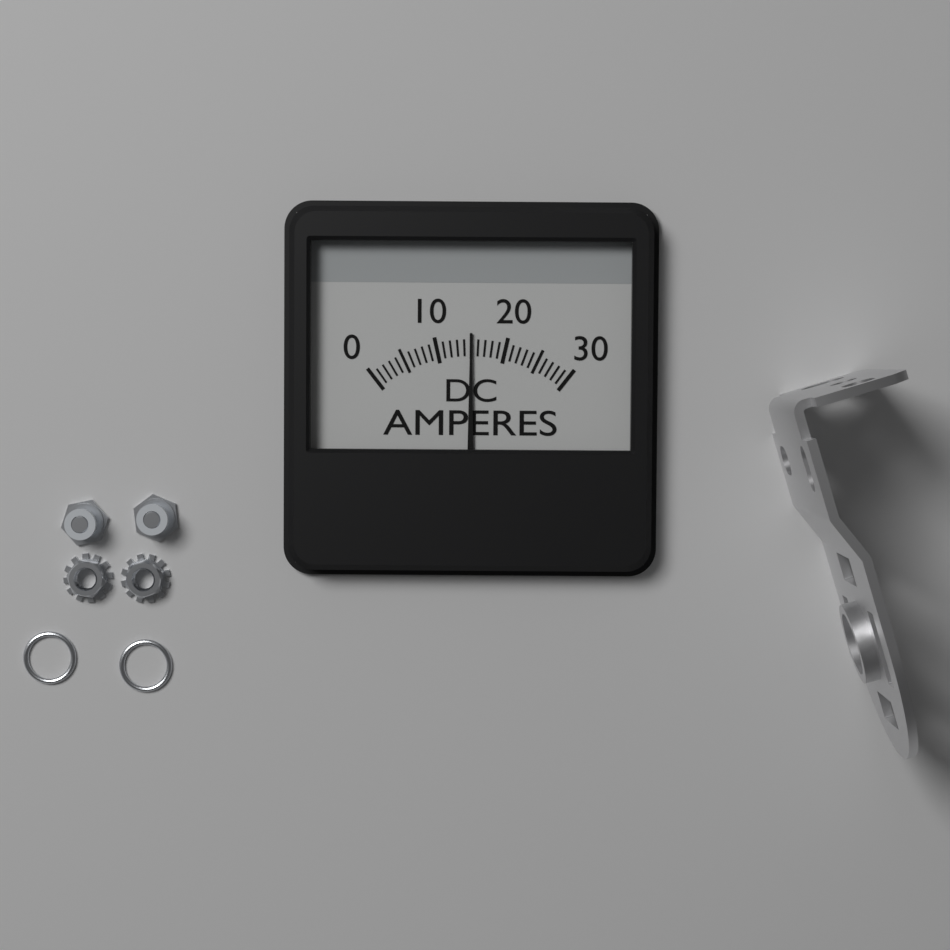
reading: 15 A
